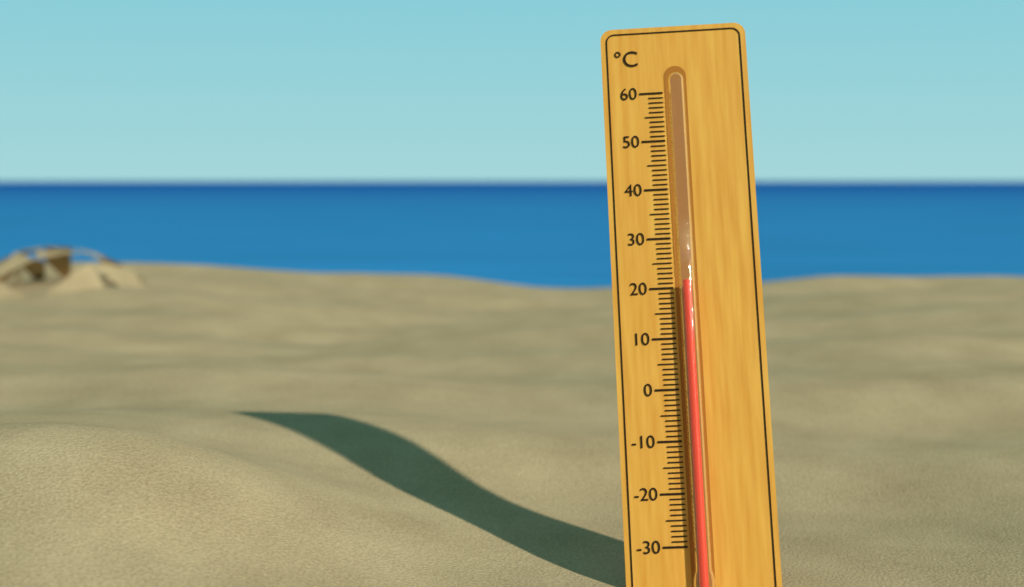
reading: 21 °C
